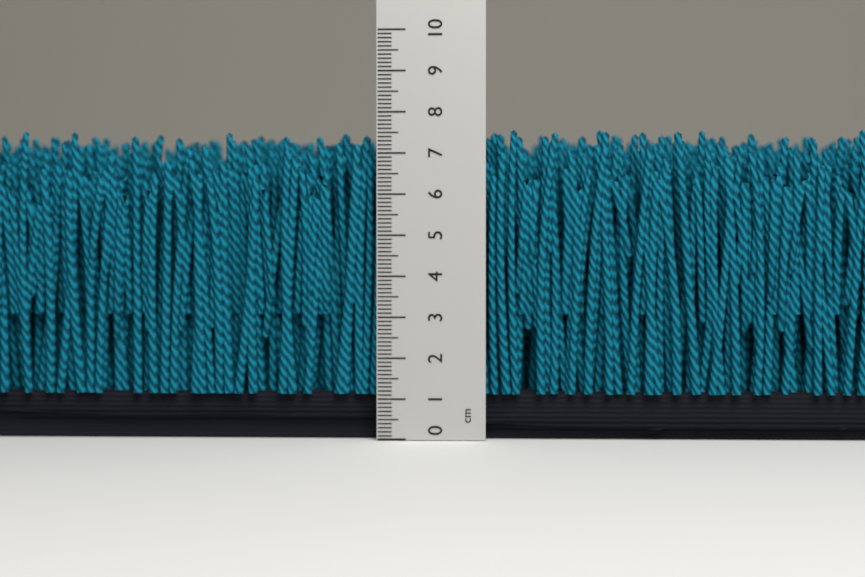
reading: 7.6 cm
